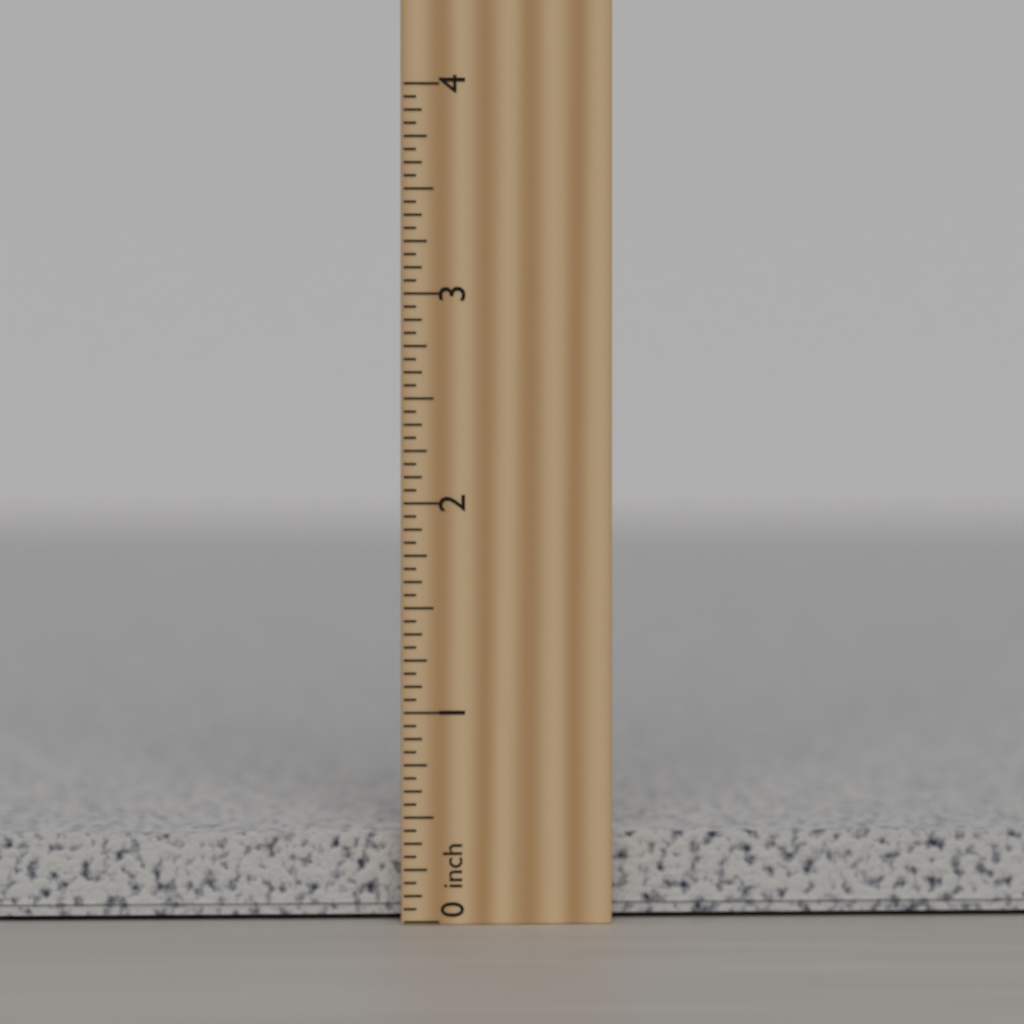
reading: 0.4375 inch
